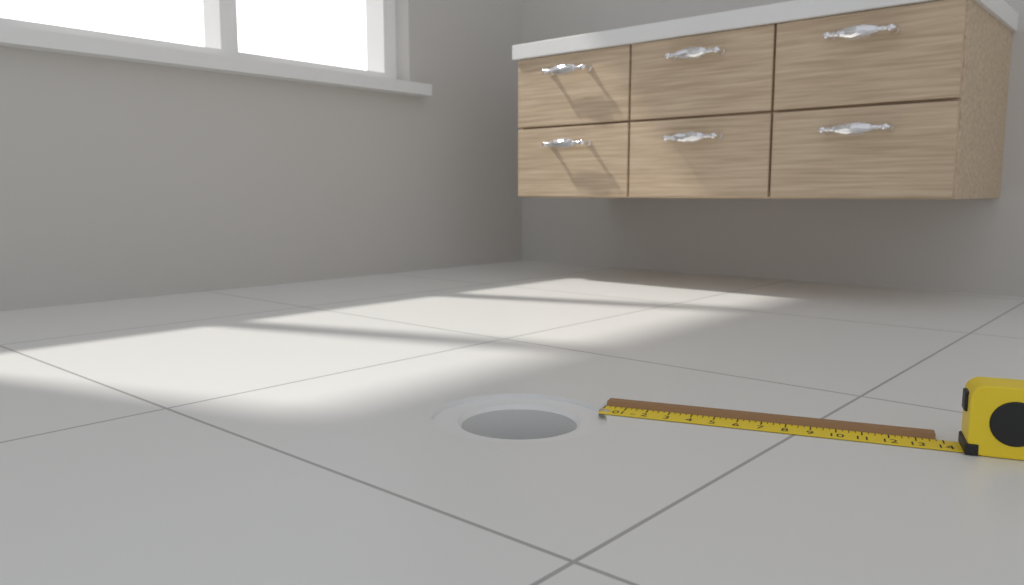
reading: 13.75 in
